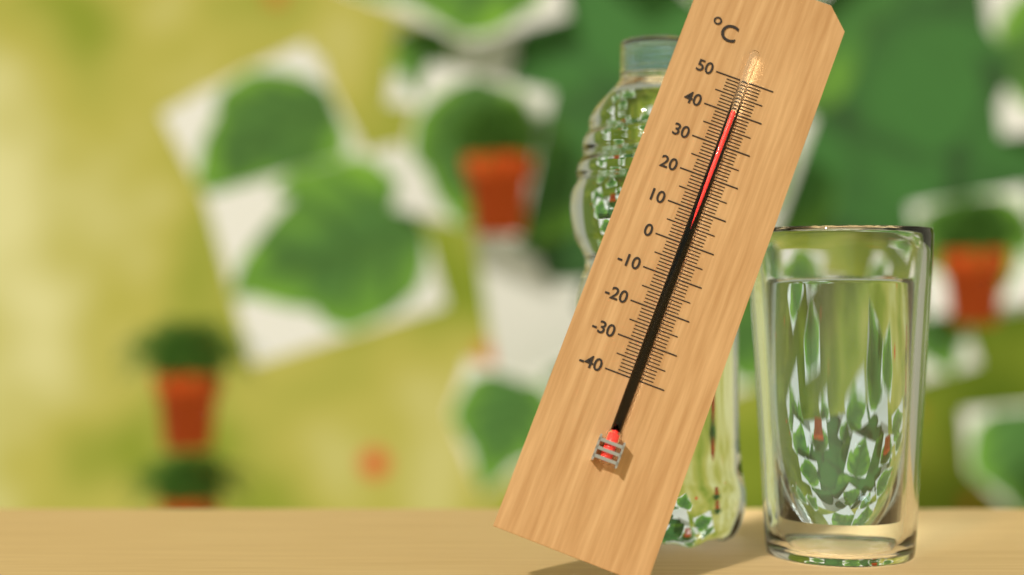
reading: 40 °C
